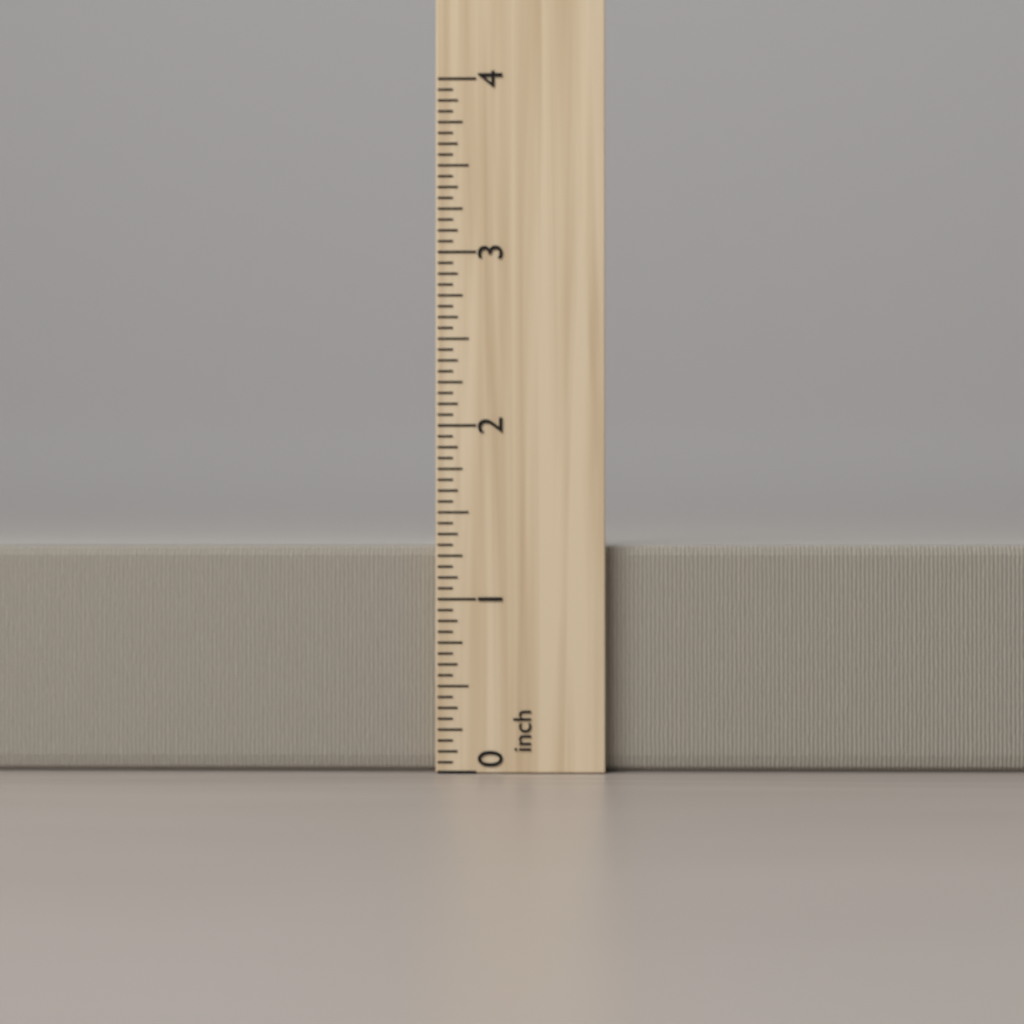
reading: 1.3125 inch
